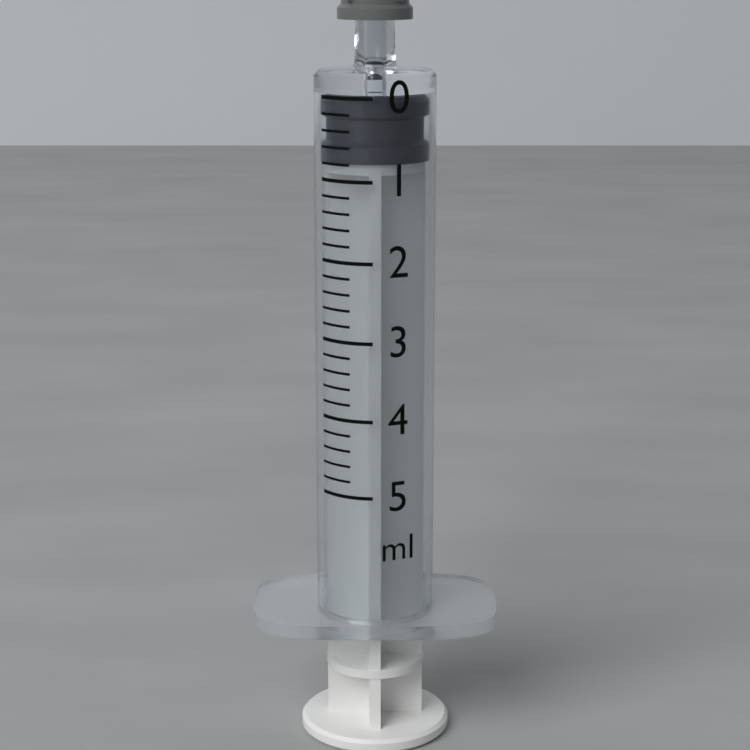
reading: 0.0 ml
